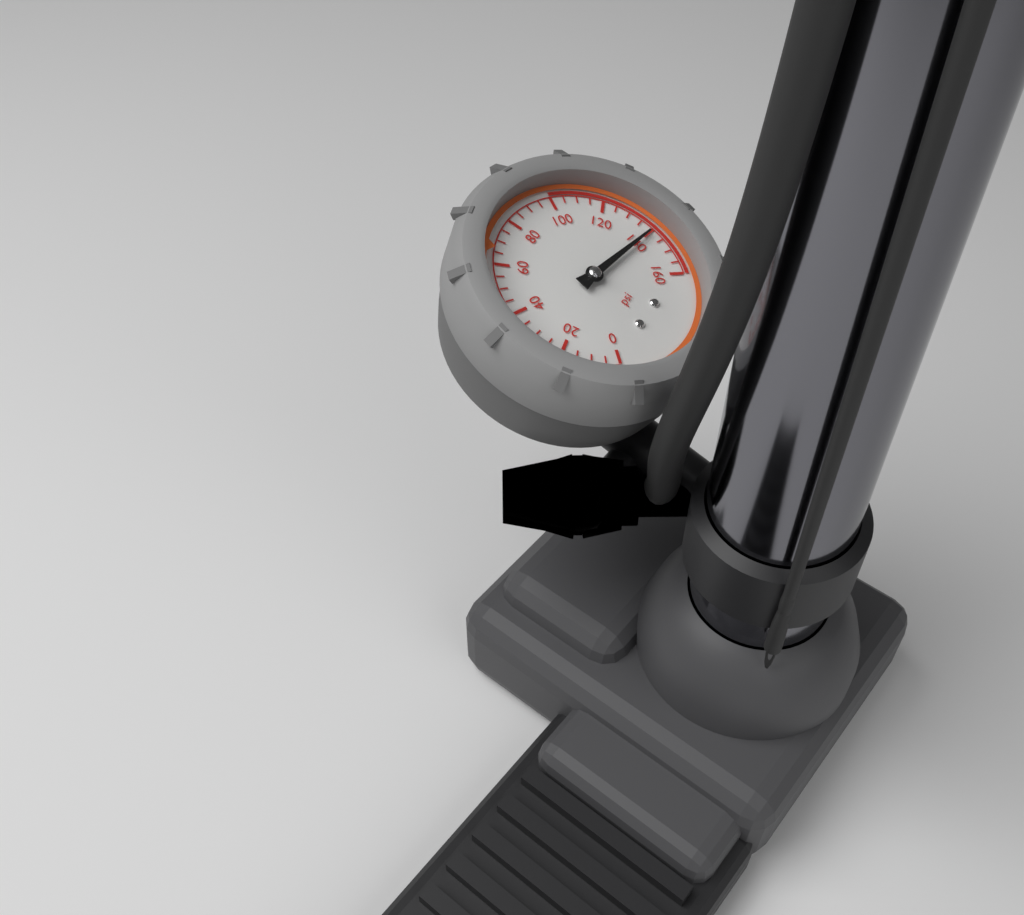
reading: 140 psi
